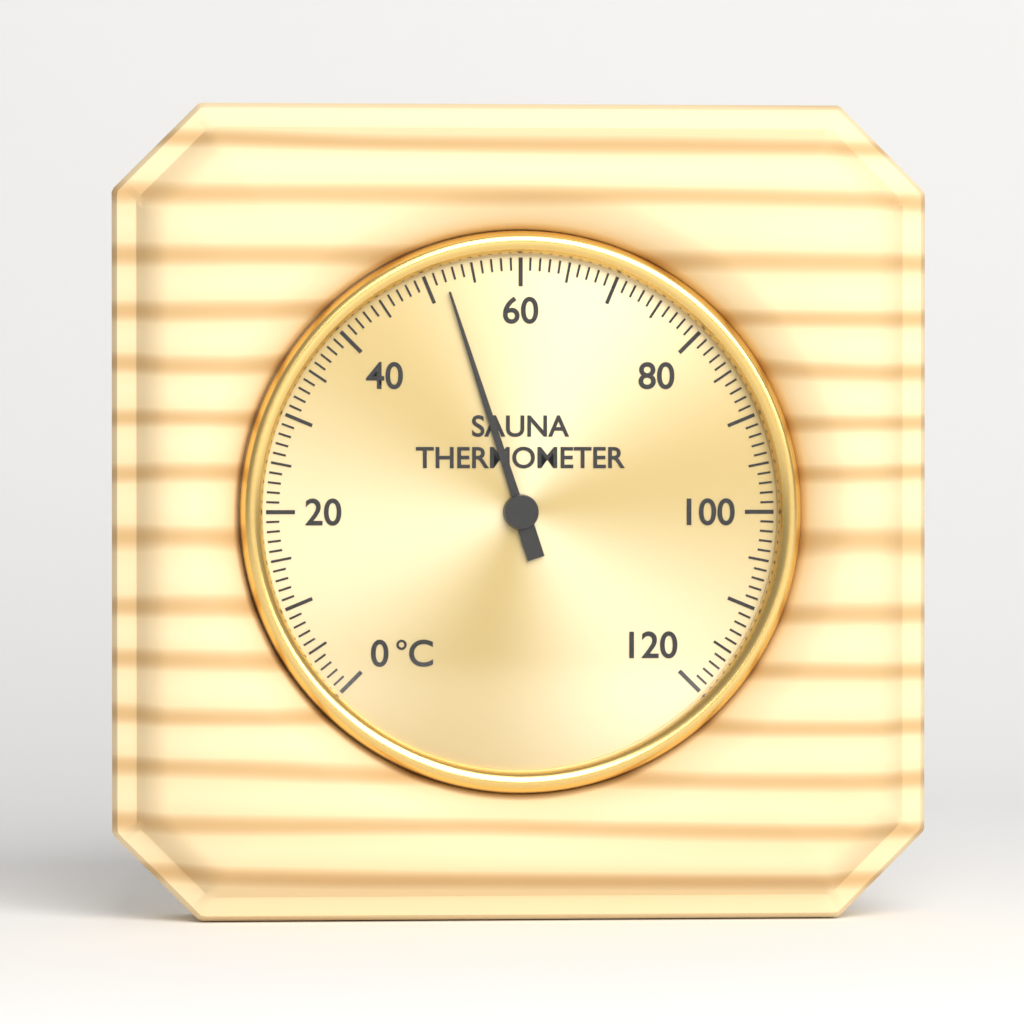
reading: 52 °C
